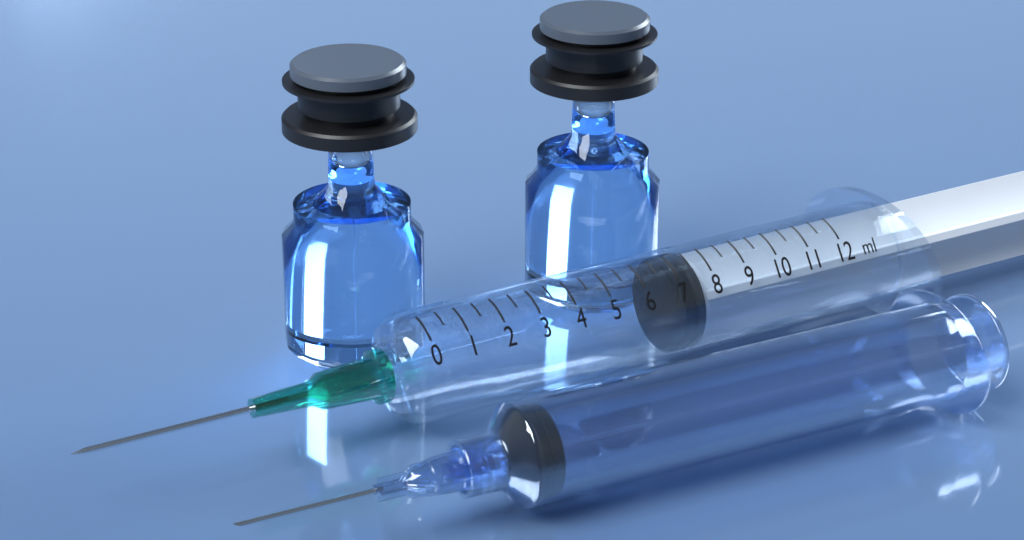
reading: 7.0 ml
